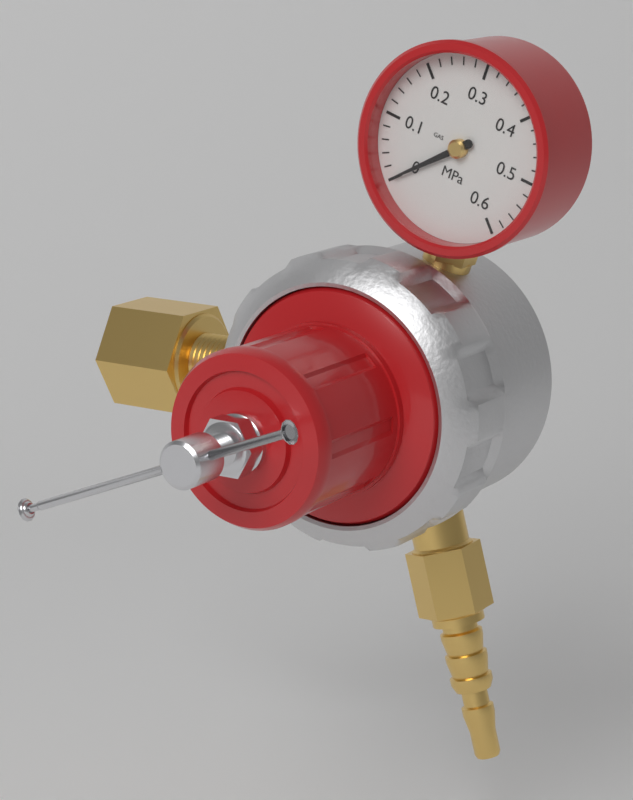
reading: 0.00 MPa
